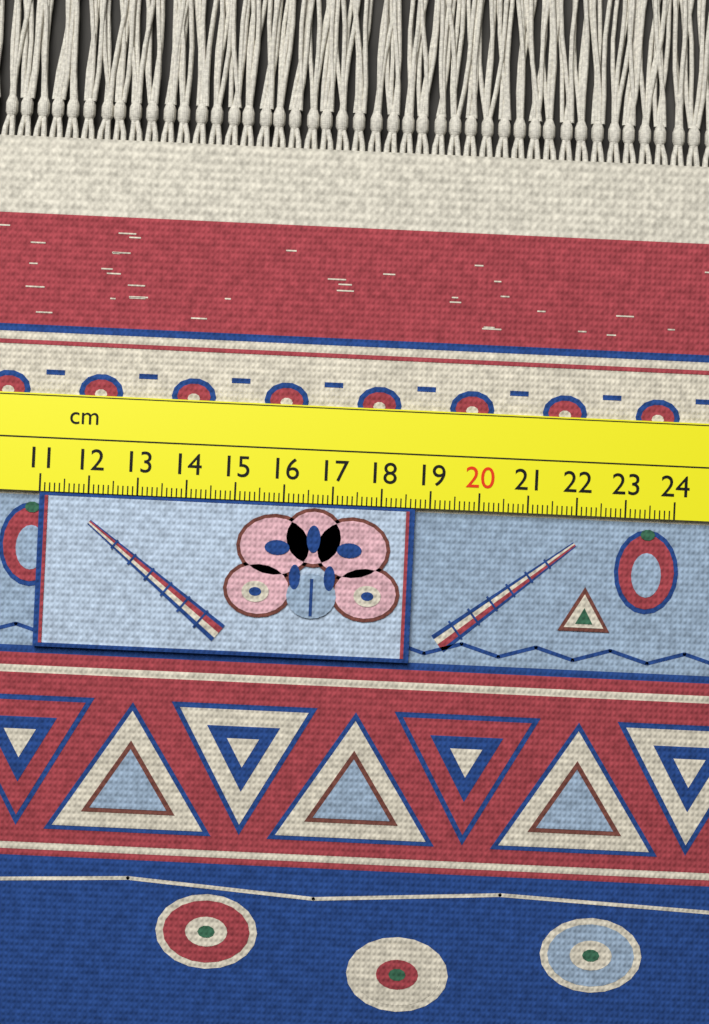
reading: 18.7 cm
